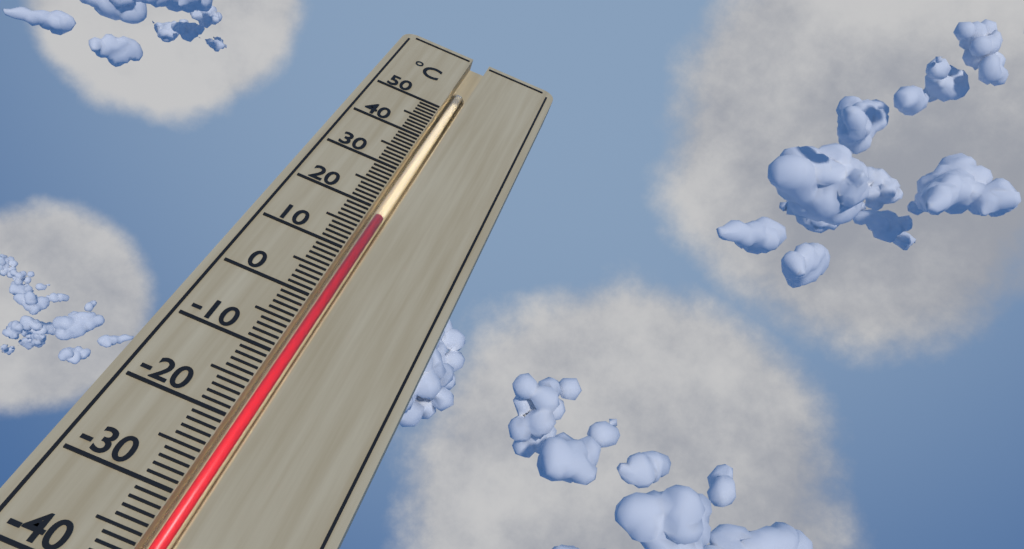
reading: 19 °C
